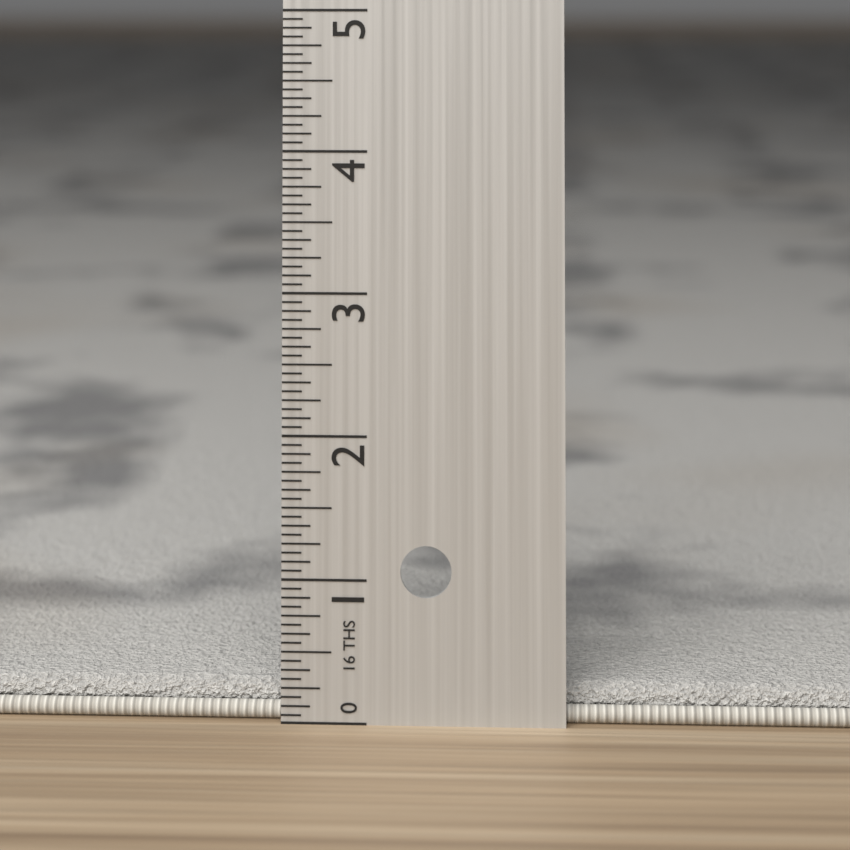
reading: 0.2500 in
